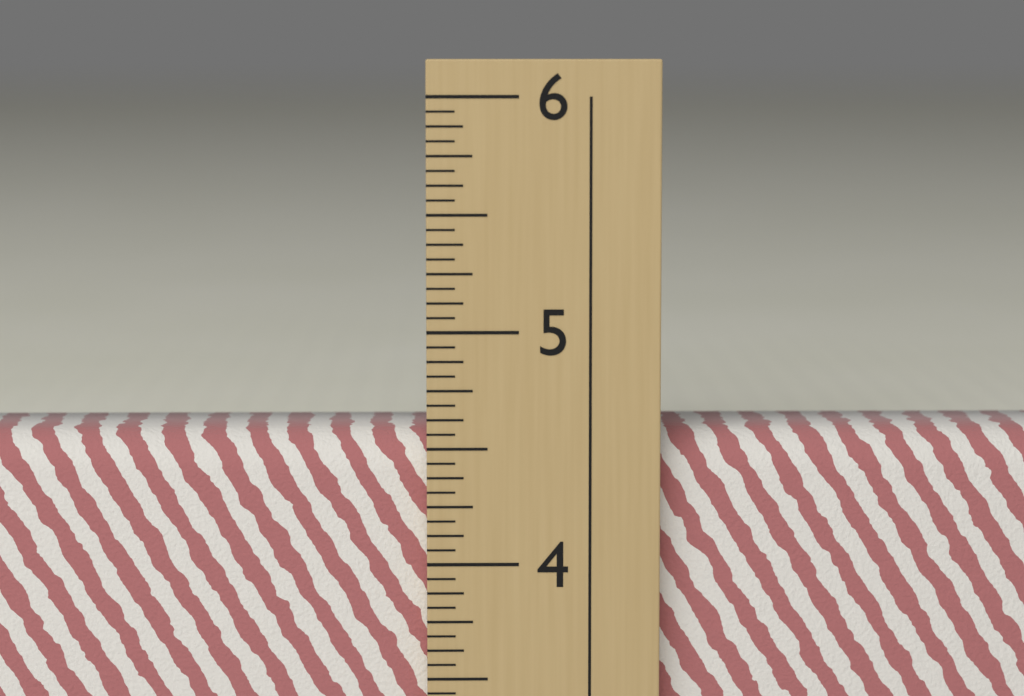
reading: 4.5625 in
